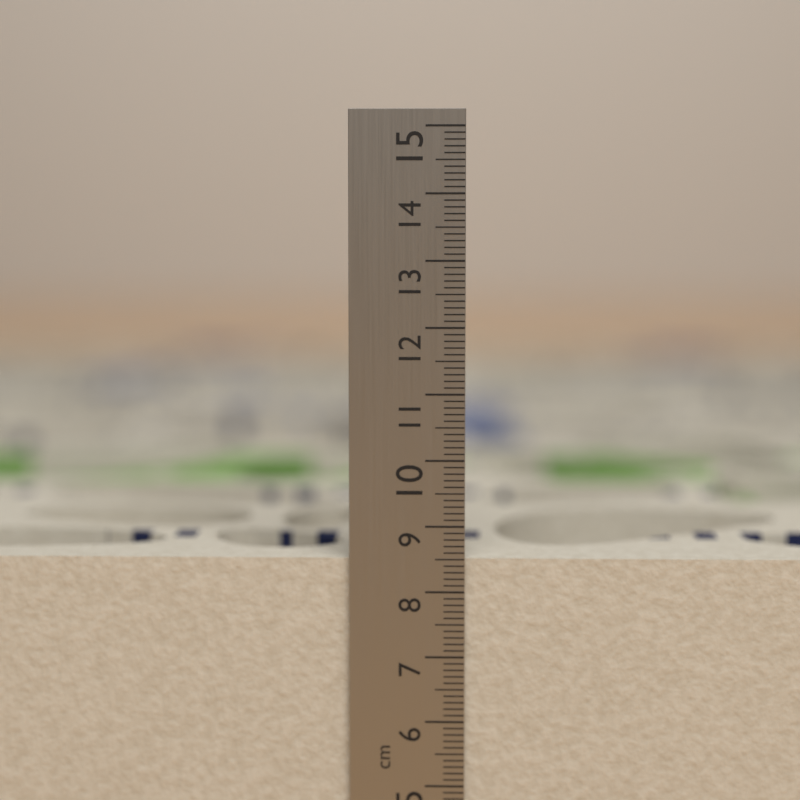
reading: 8.5 cm
